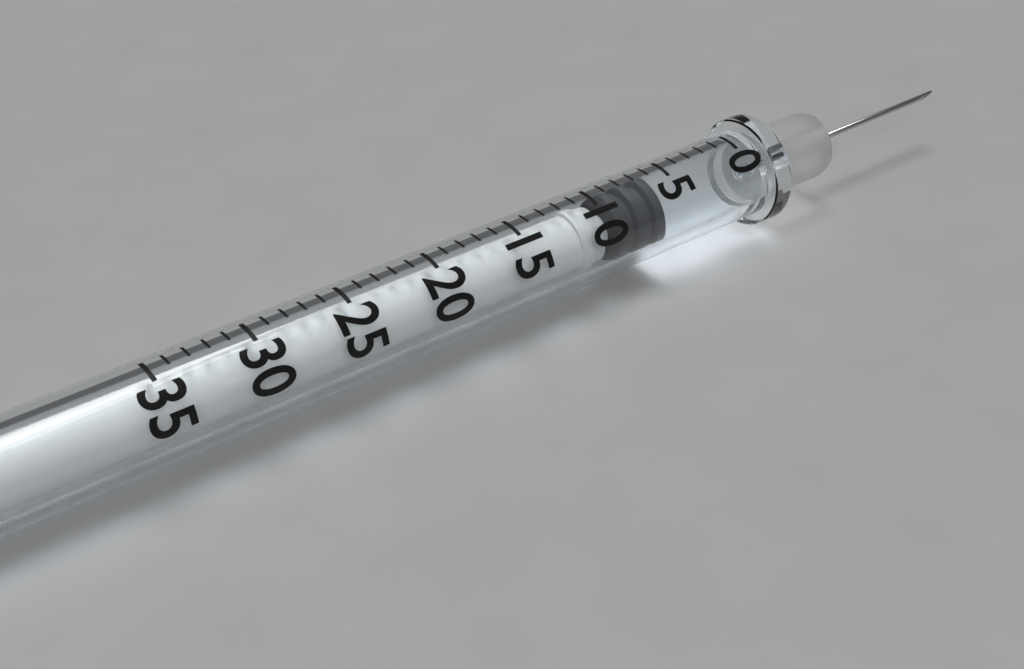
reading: 6 (no unit)
